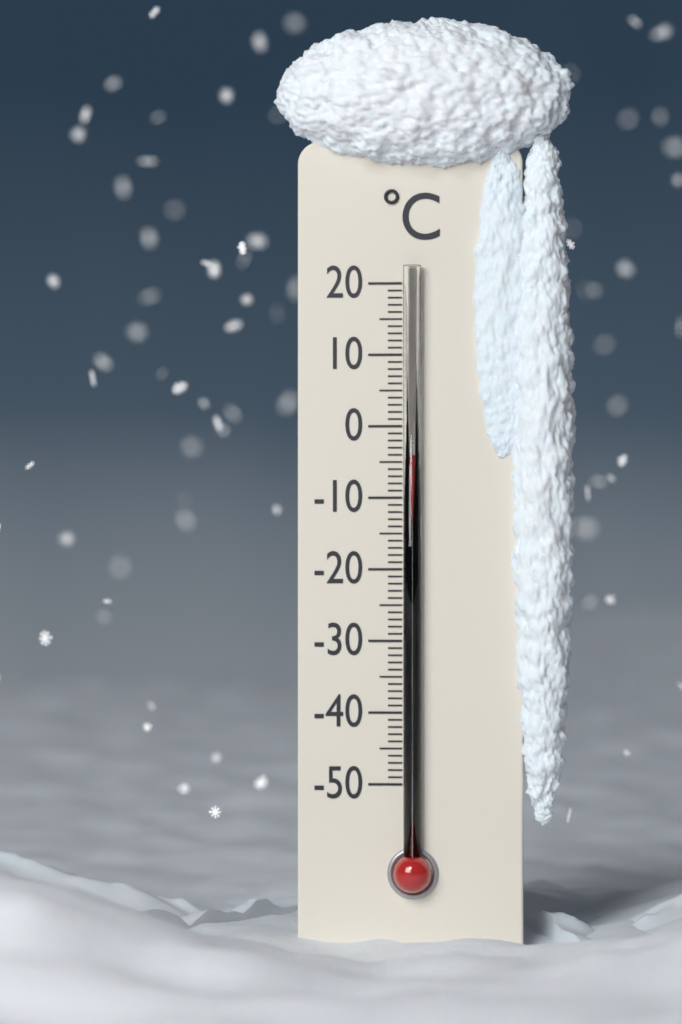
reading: -4 °C
